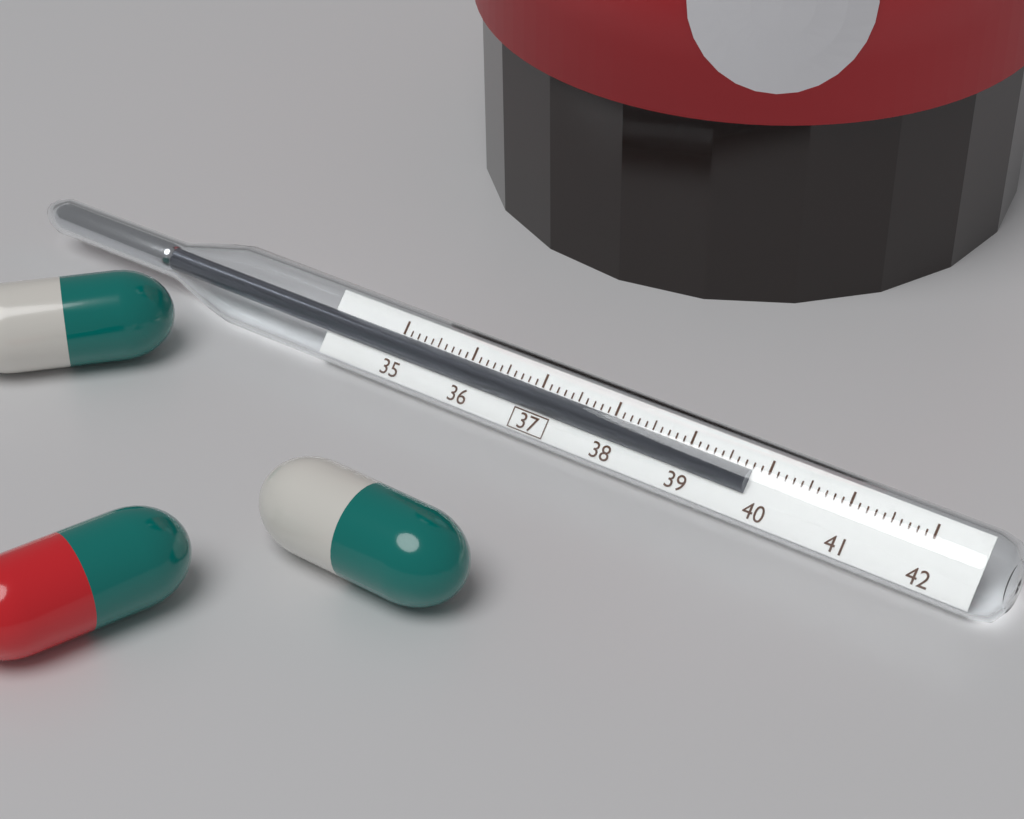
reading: 39.8 (no unit)
